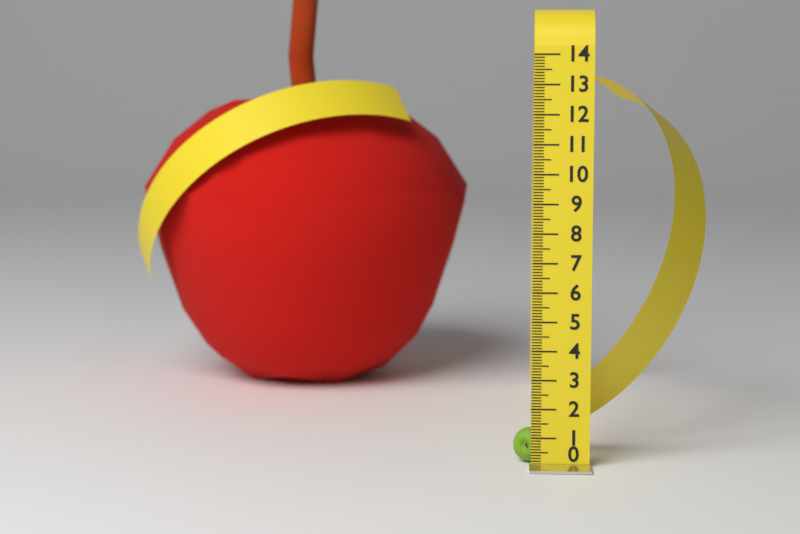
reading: 1.2 (no unit)
